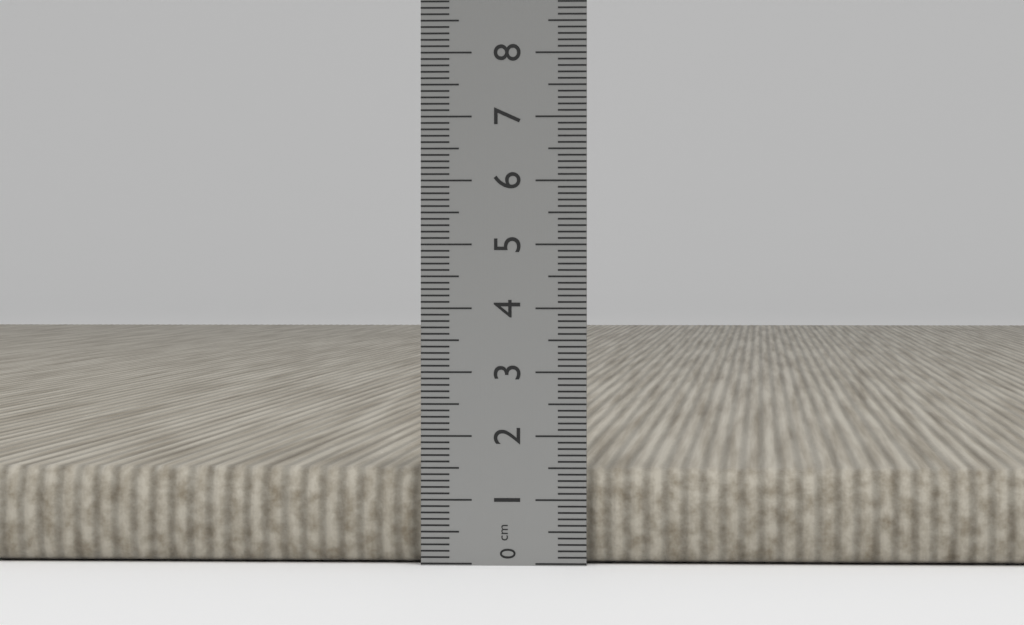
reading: 1.5 cm
